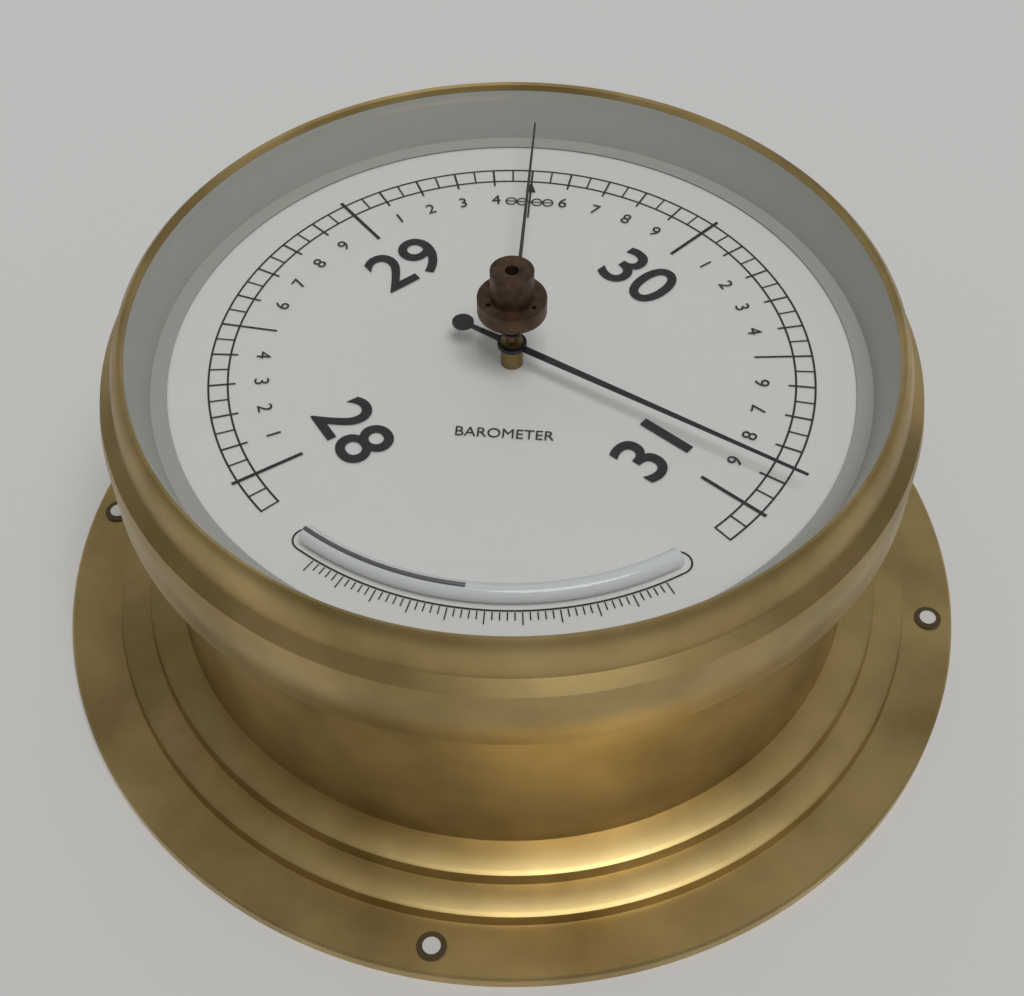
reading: 30.90 (no unit)
